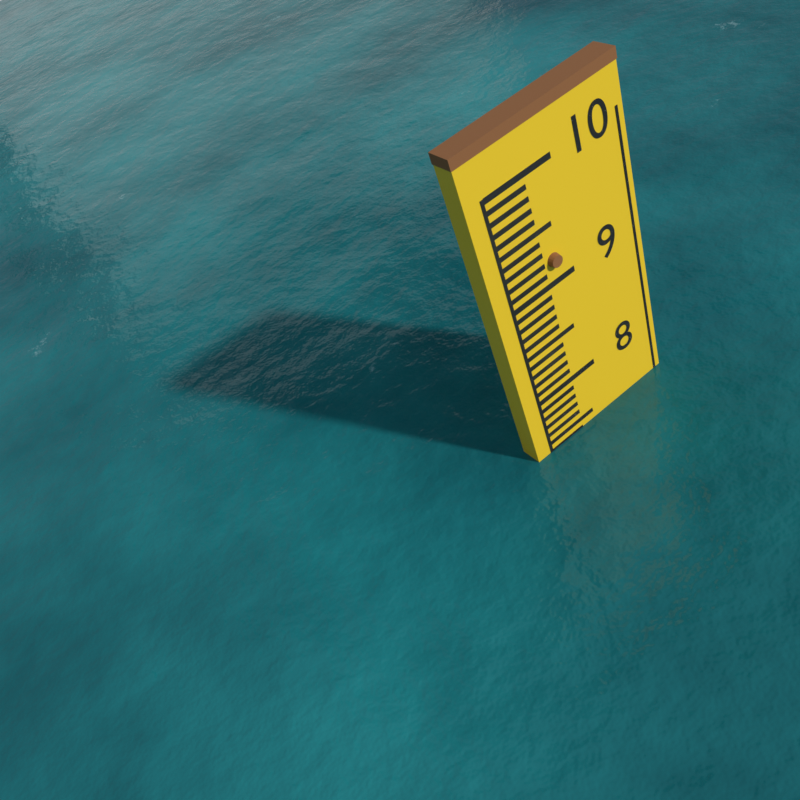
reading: 7.4 (no unit)
